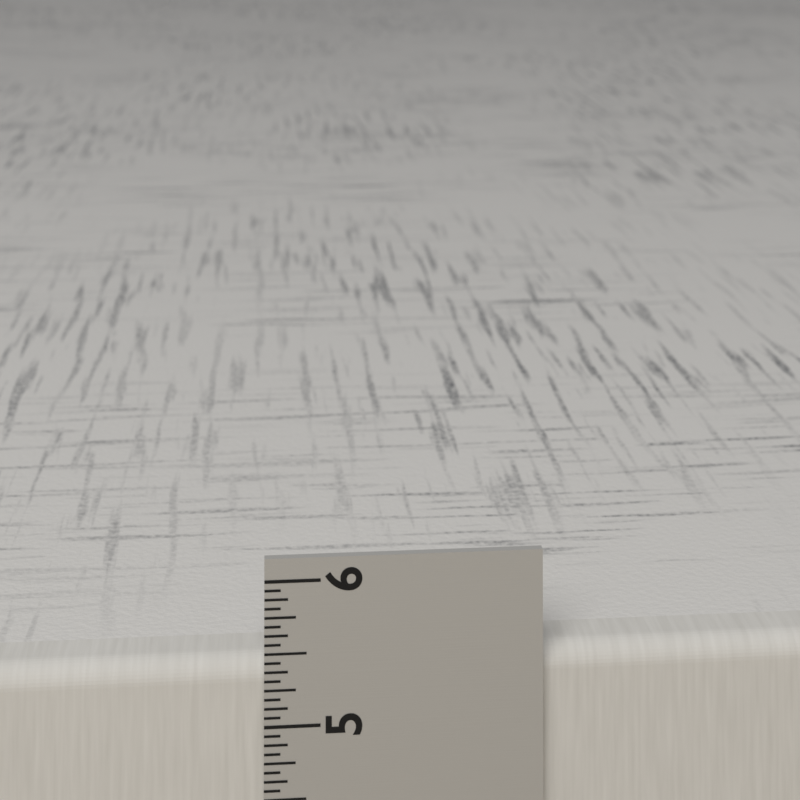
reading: 5.4375 in
